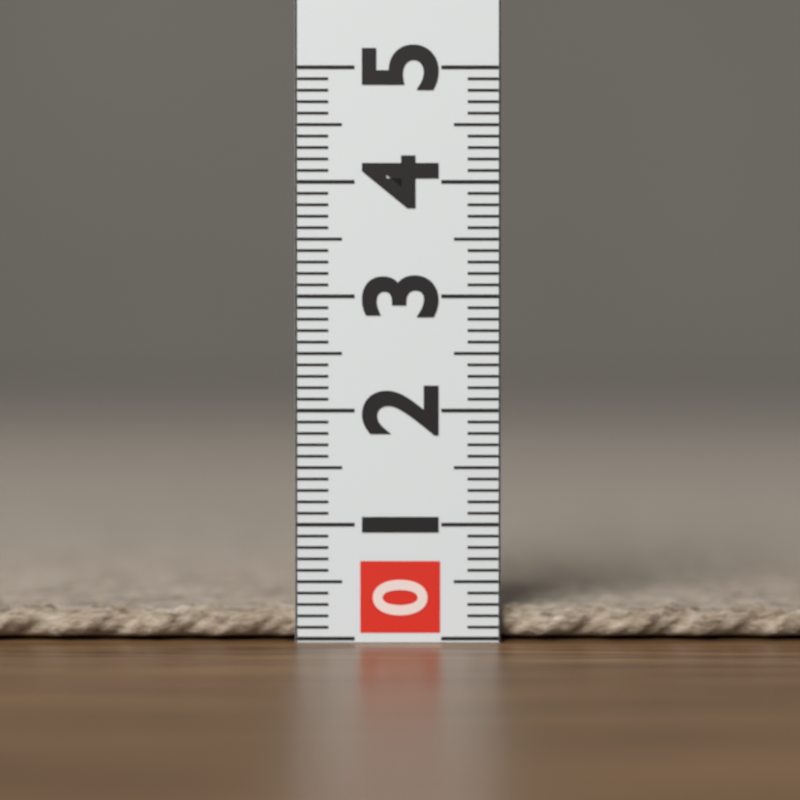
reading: 0.3 (no unit)
